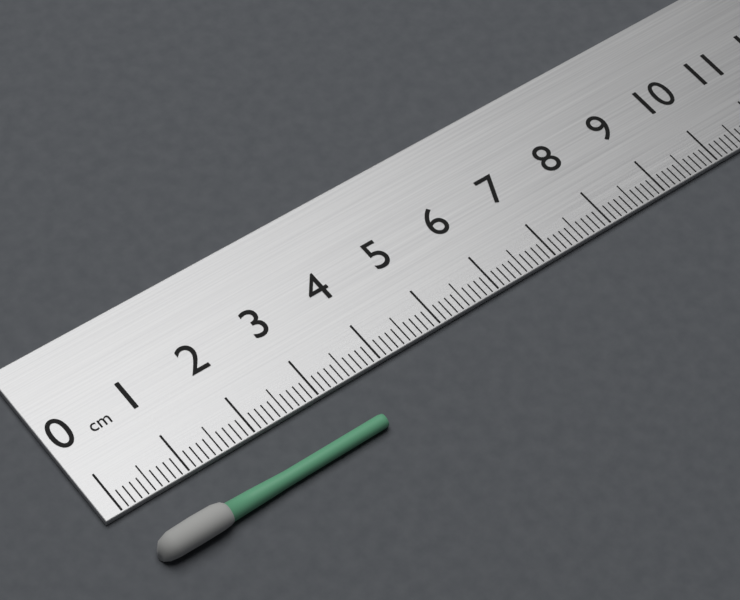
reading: 3.5 cm
